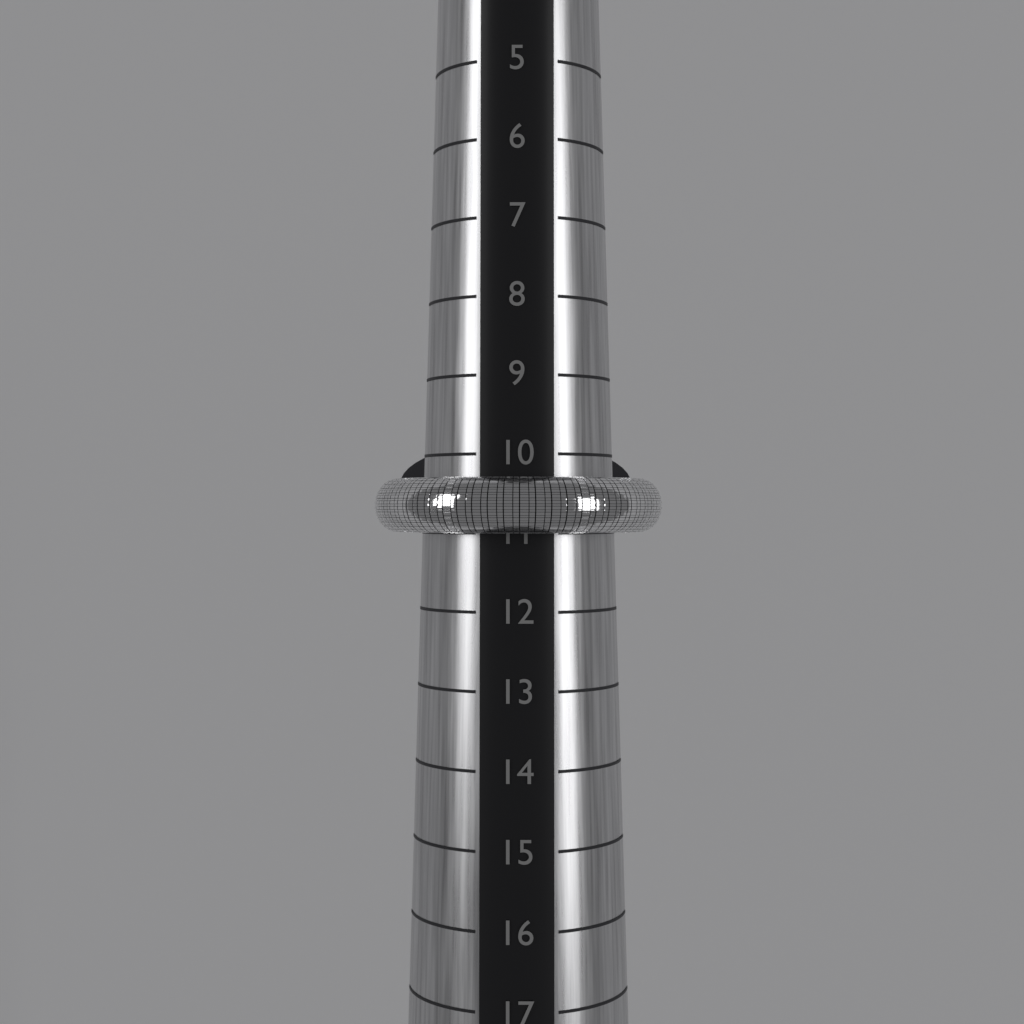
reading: 11 (no unit)
